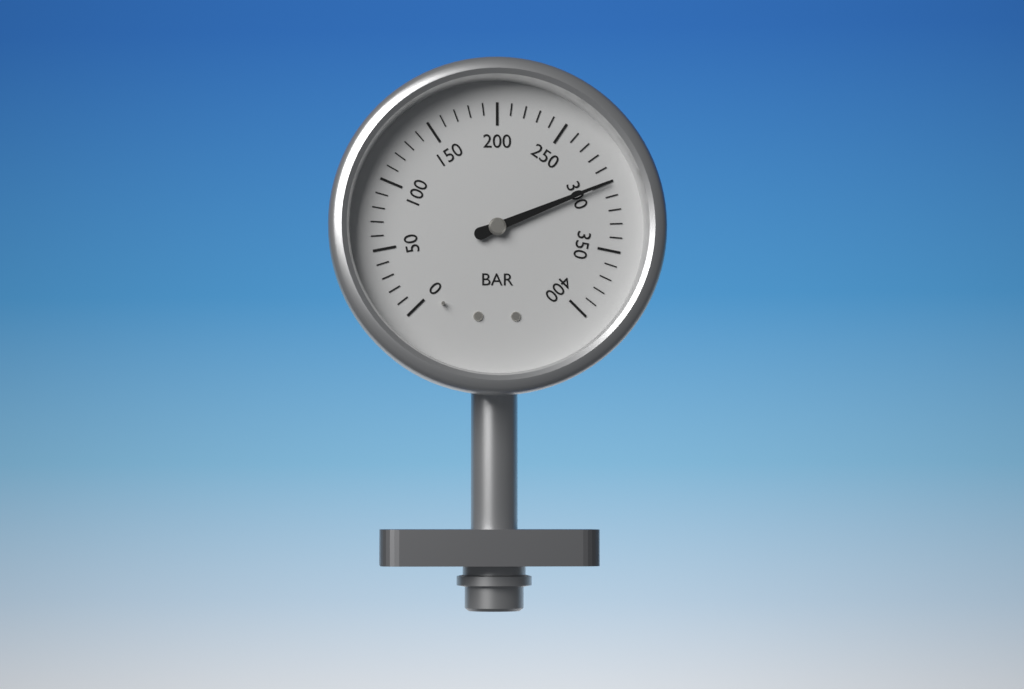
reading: 300 bar
